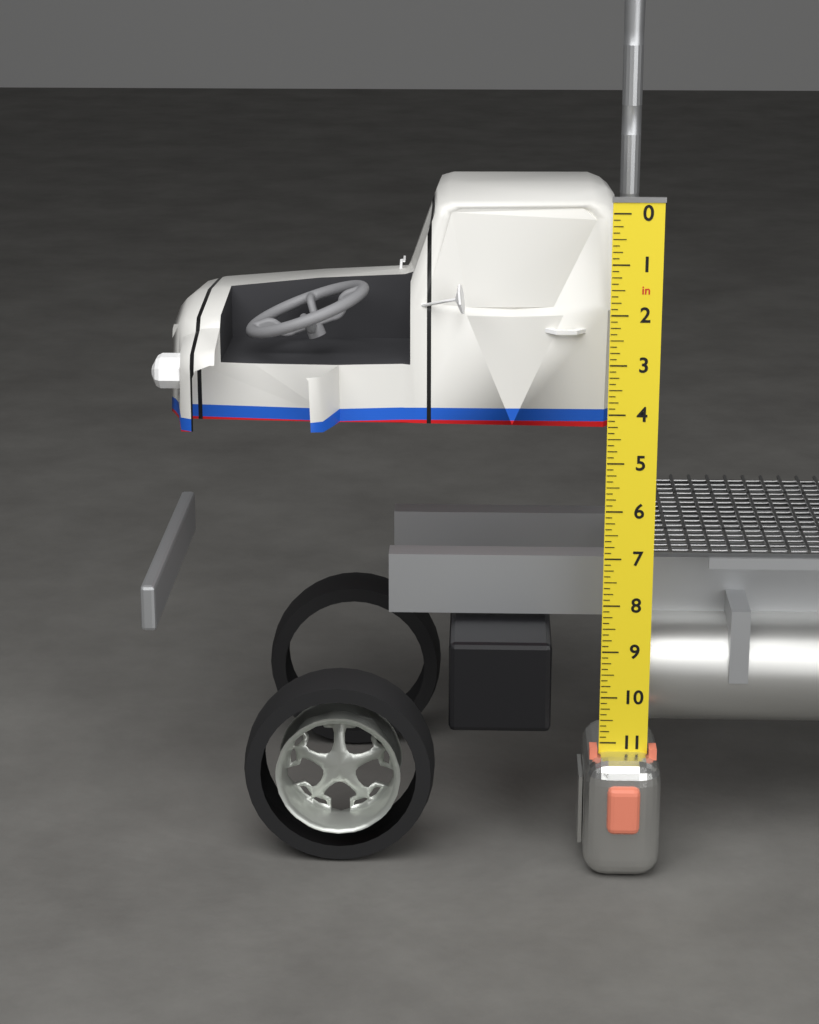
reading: 4.625 in
